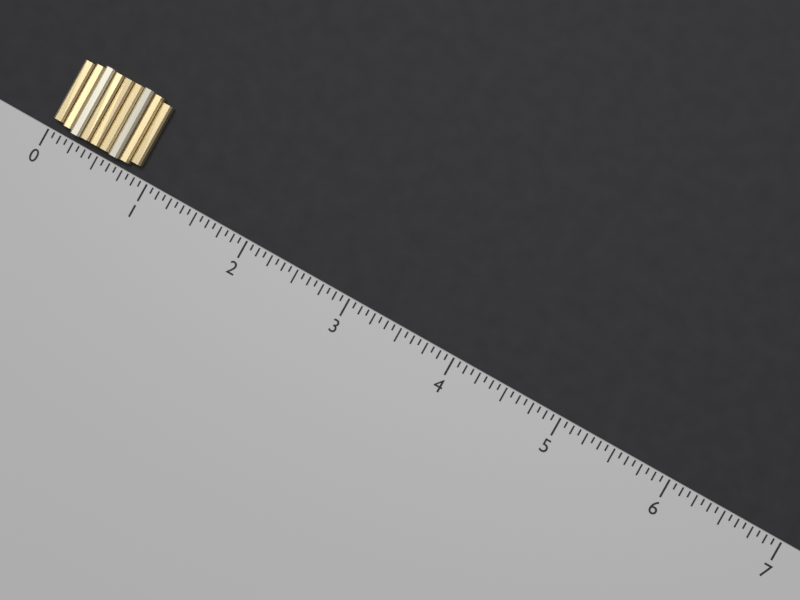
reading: 0.8750 (no unit)
